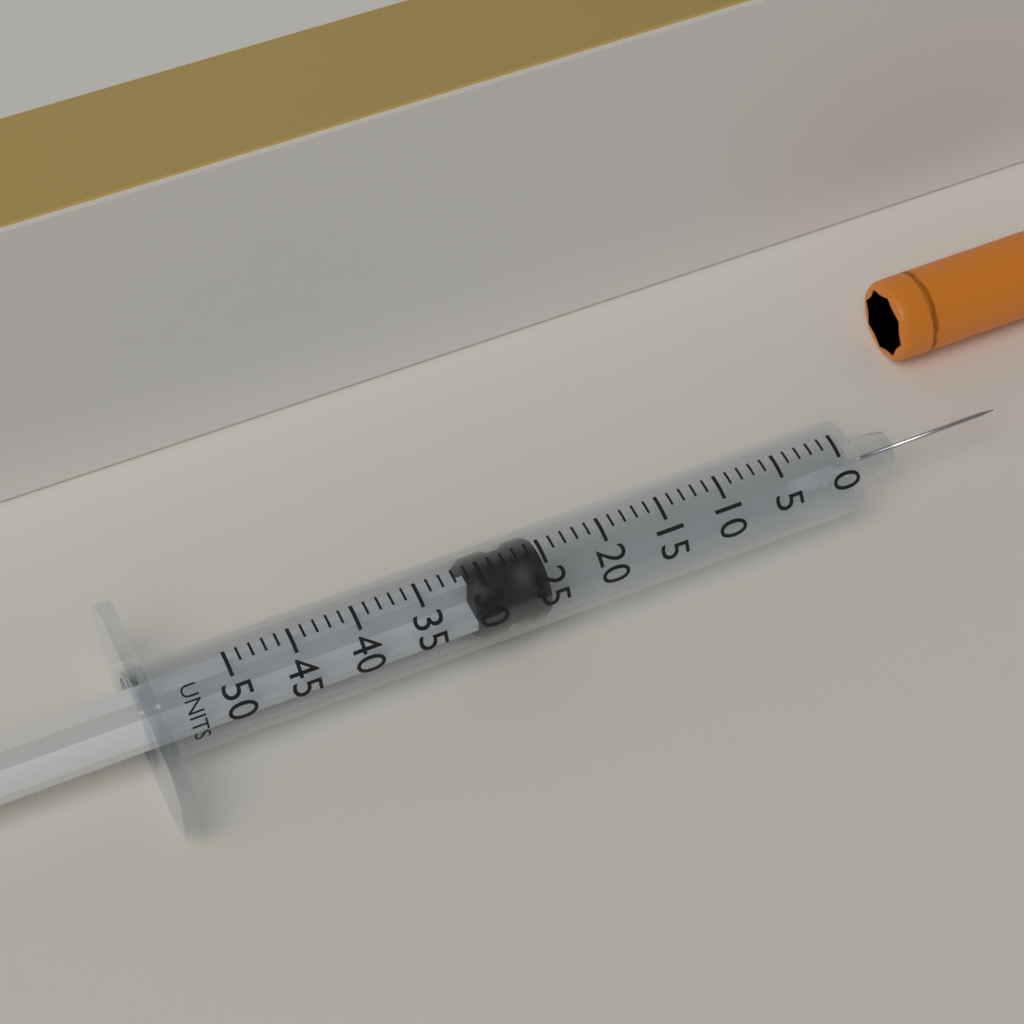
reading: 25 units
